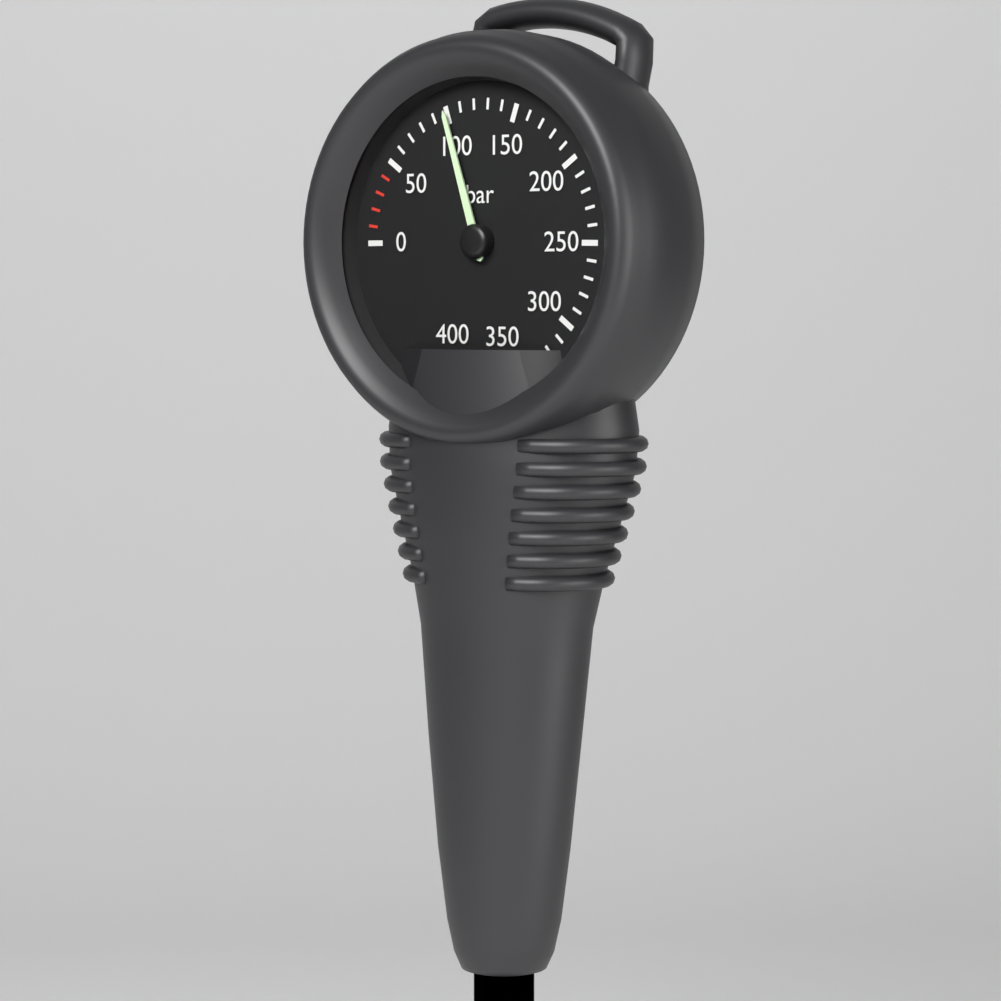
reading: 100 bar
